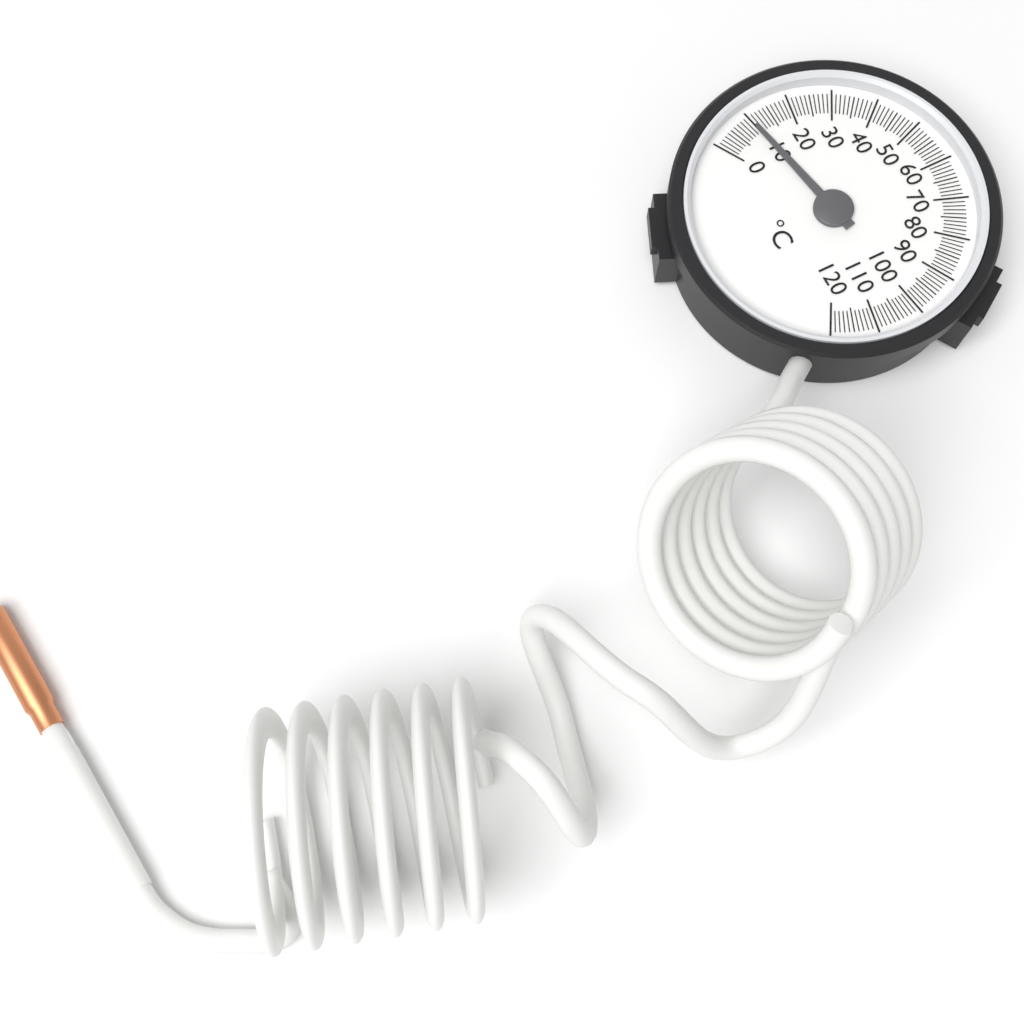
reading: 10 °C
